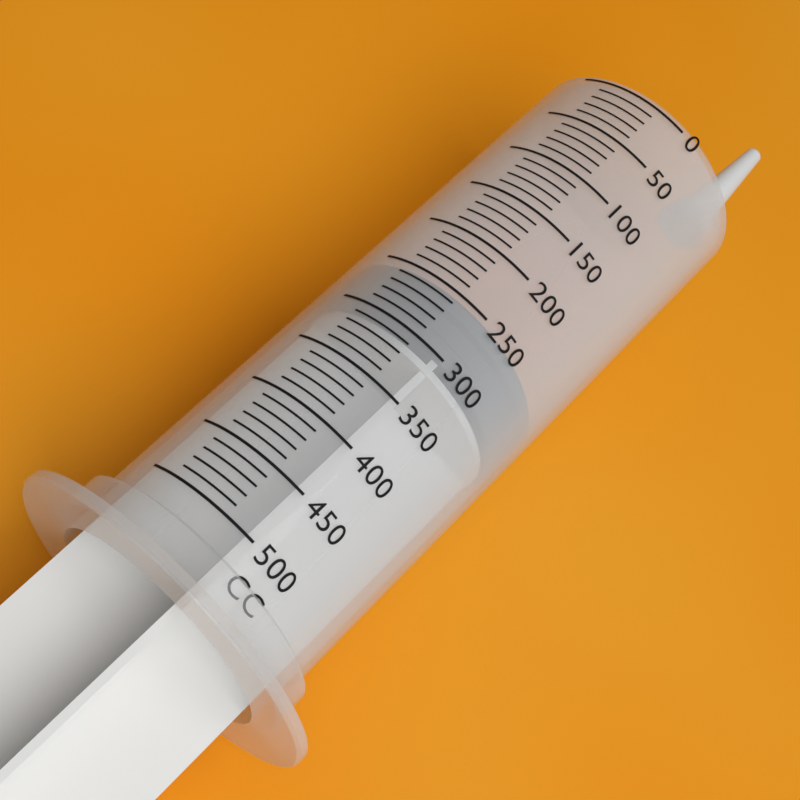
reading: 250 cc
